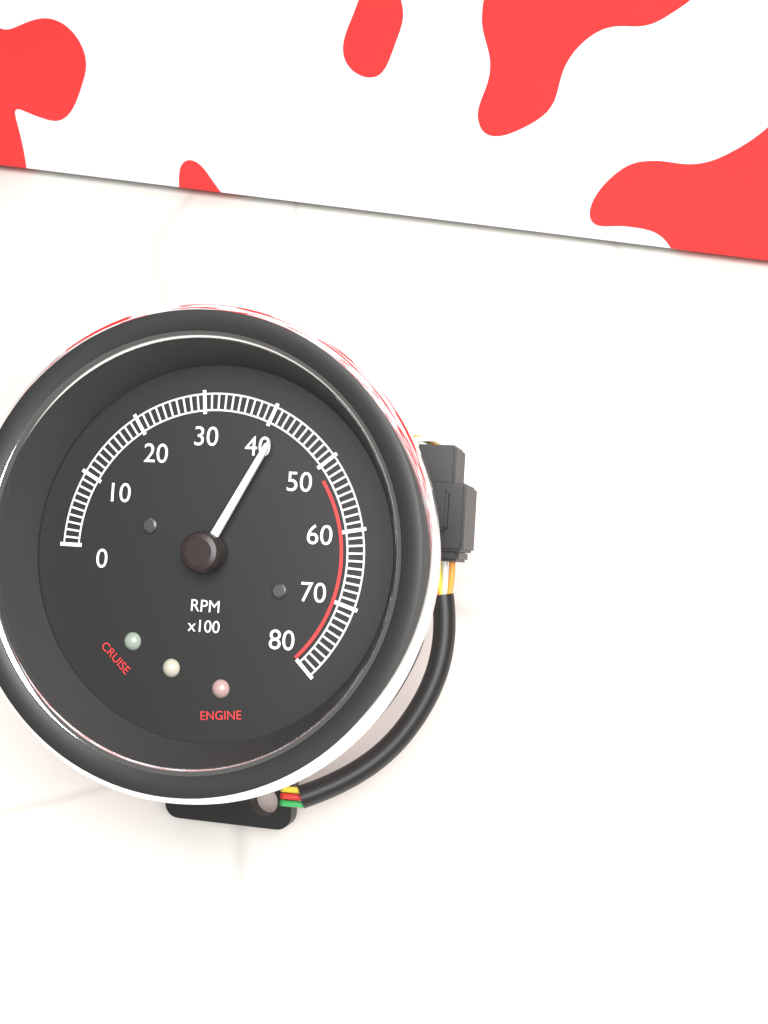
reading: 4200 RPM
